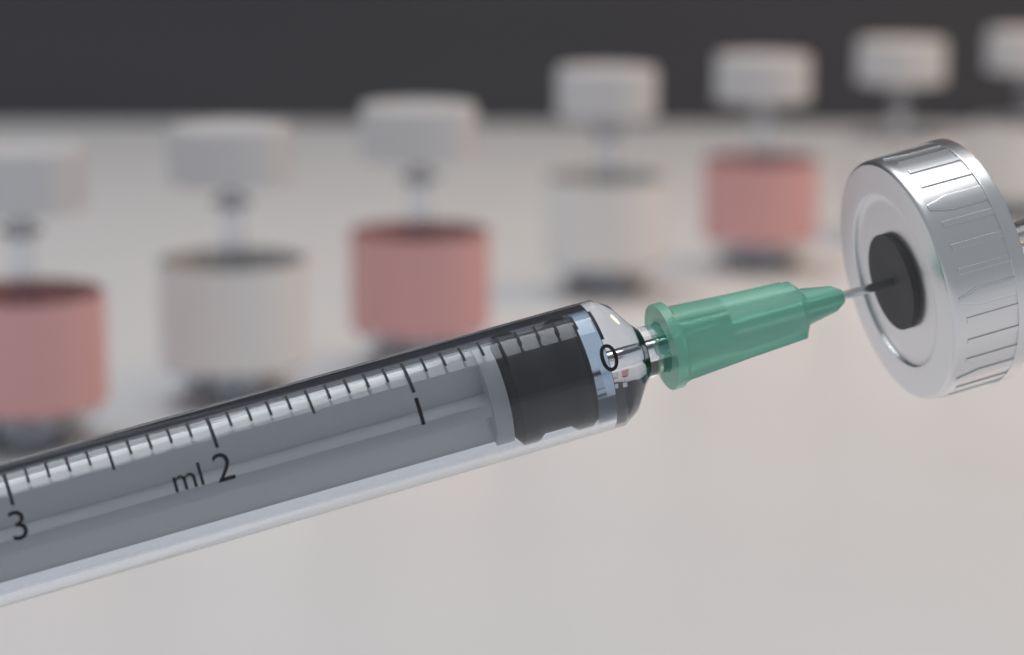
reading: 0.1 ml
